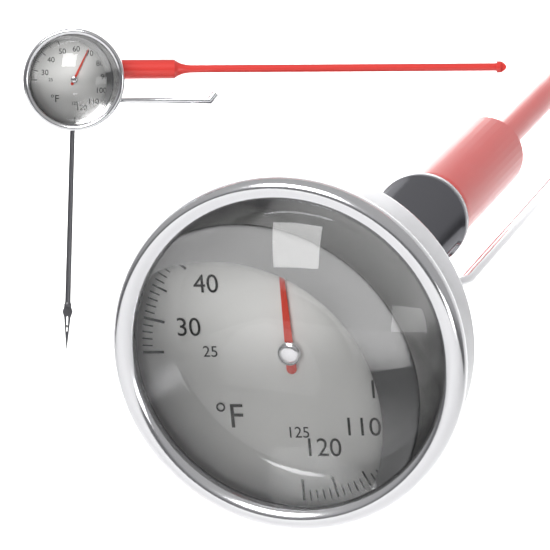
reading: 58 °F
